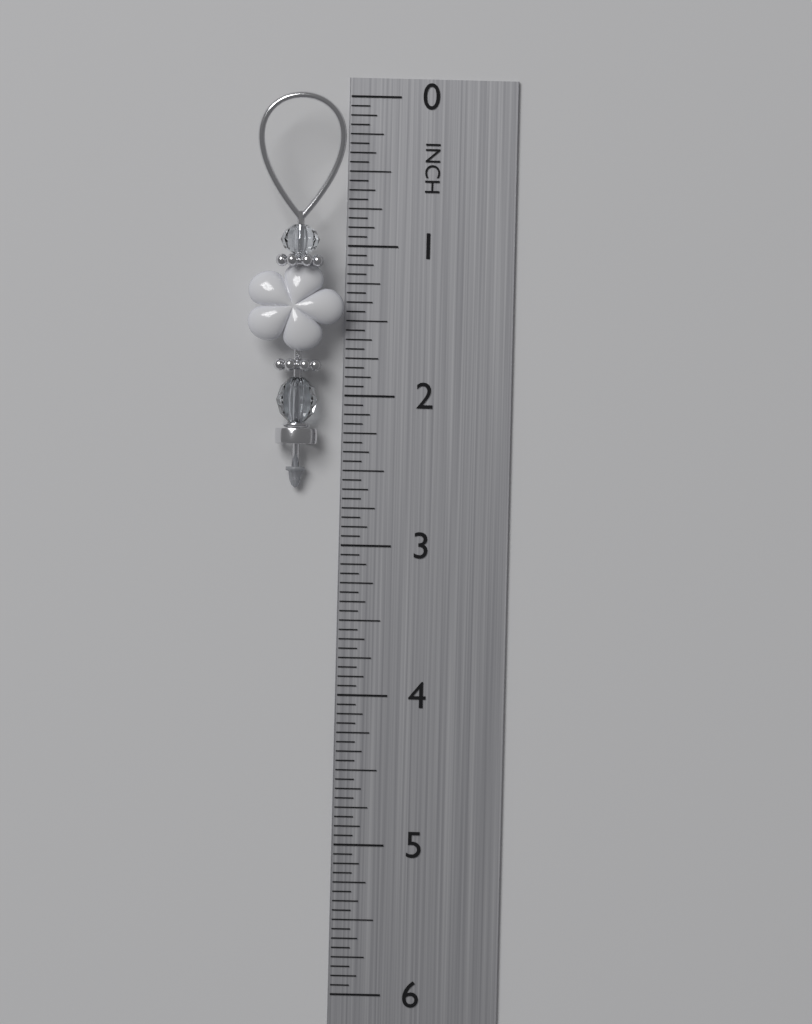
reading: 2.6250 in
